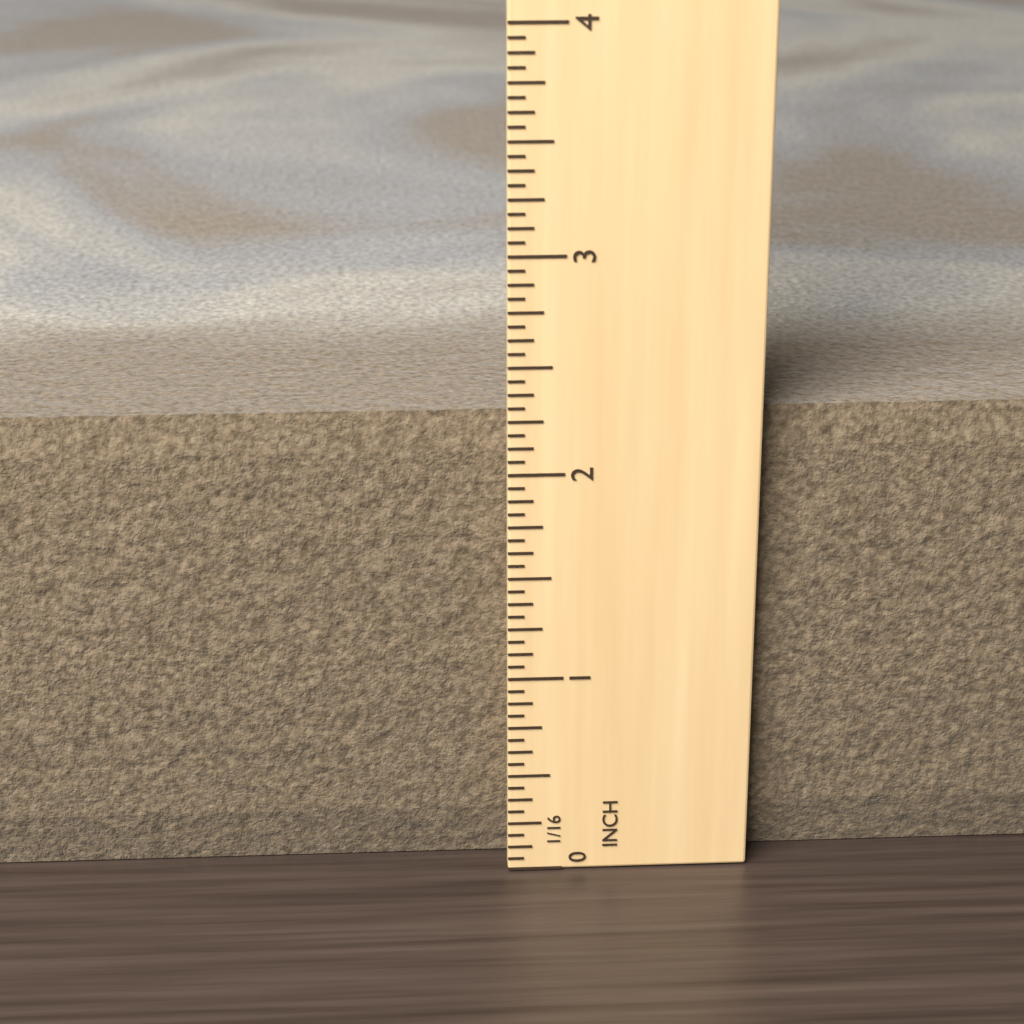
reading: 2.2500 in
